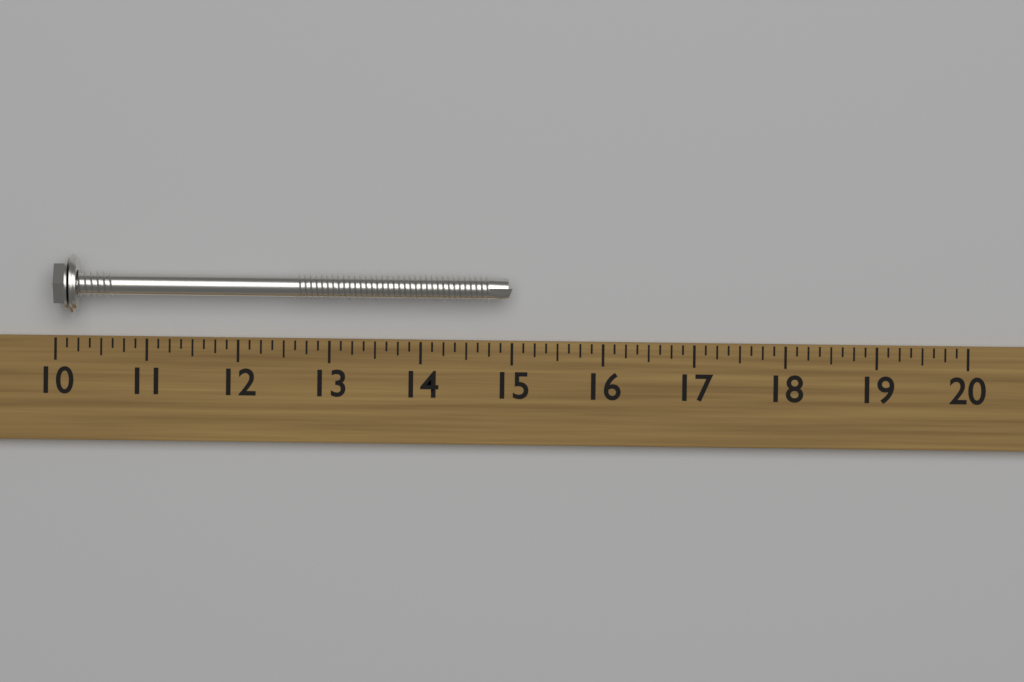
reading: 15.000 (no unit)
